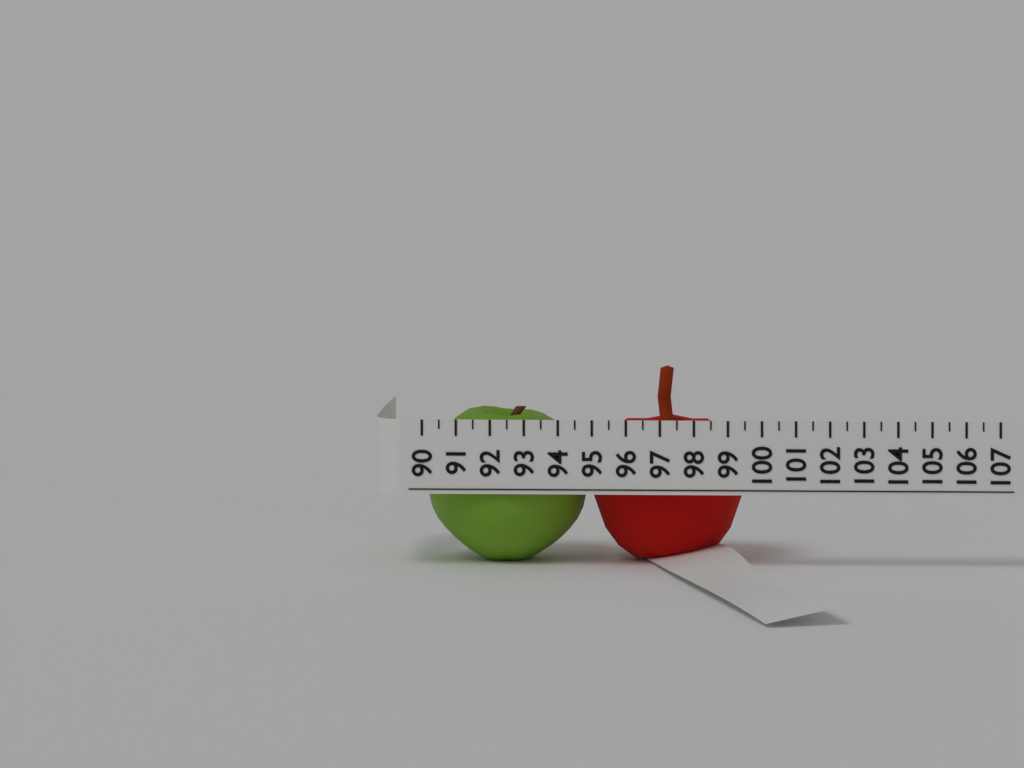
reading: 99.5 (no unit)
